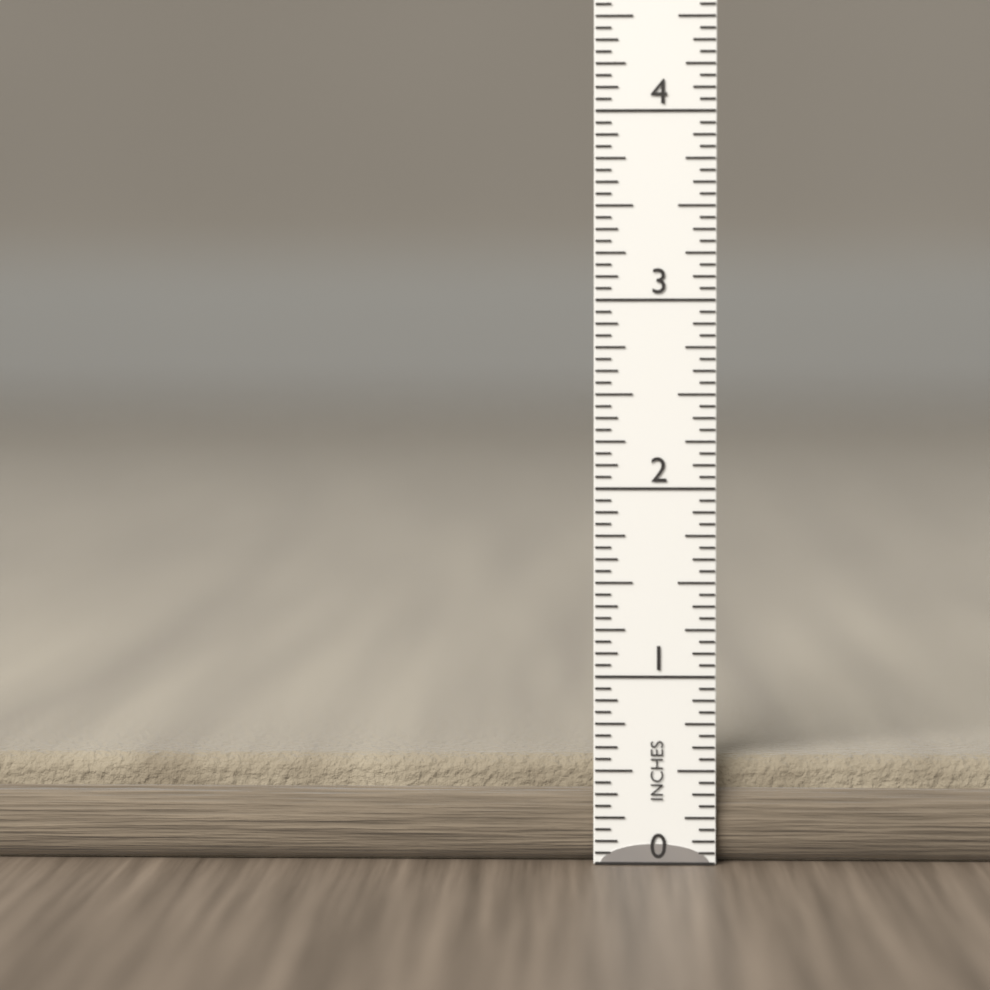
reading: 0.5625 in
